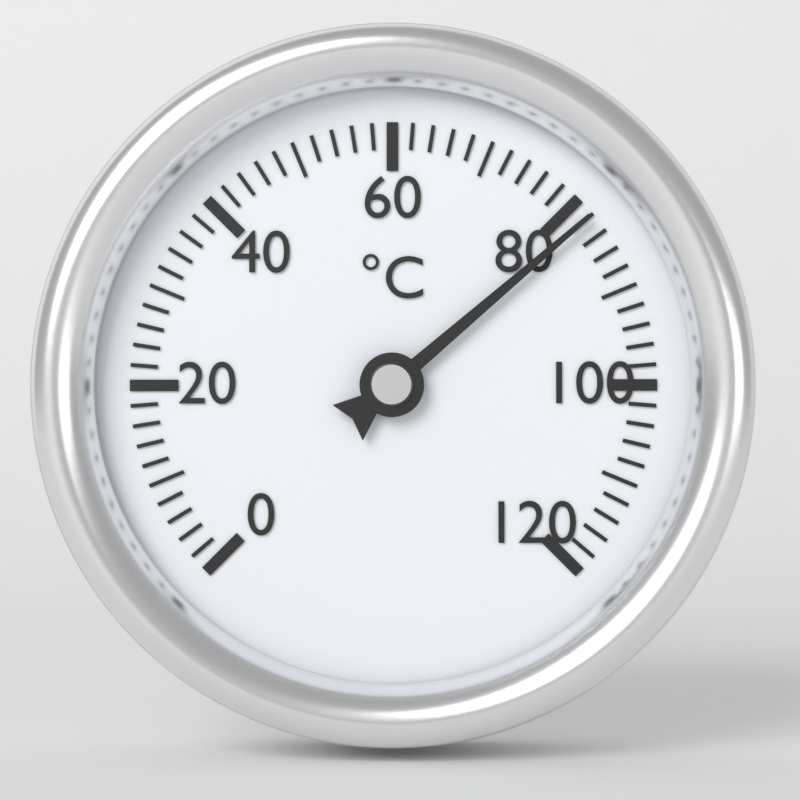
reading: 82 °C
